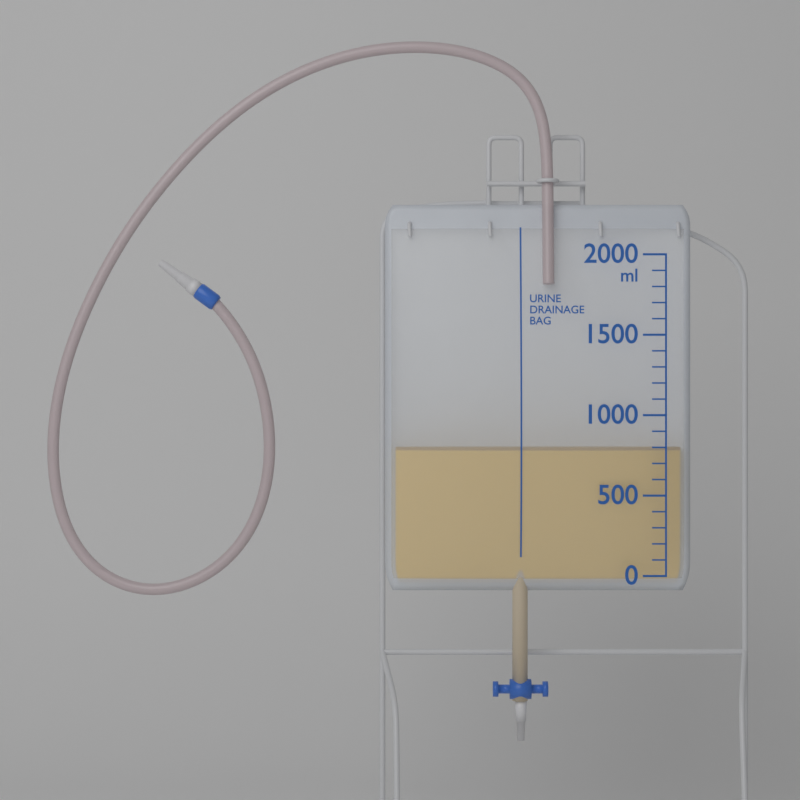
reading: 800 ml
